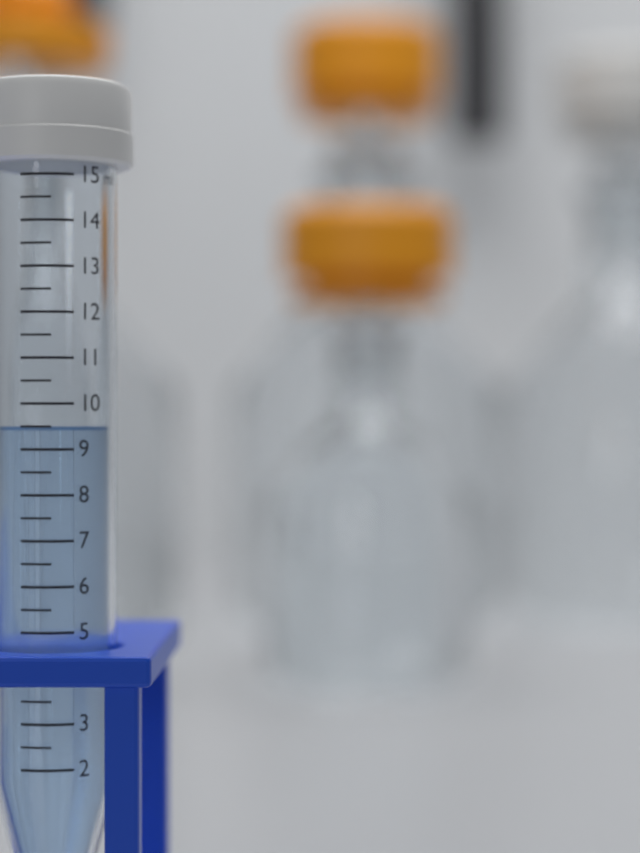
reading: 9.5 ml
